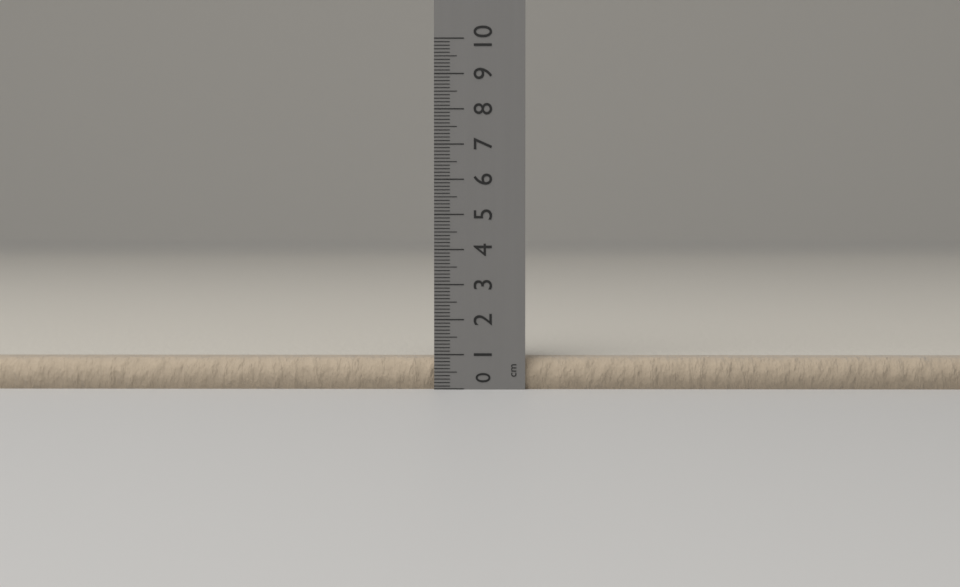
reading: 0.9 cm
